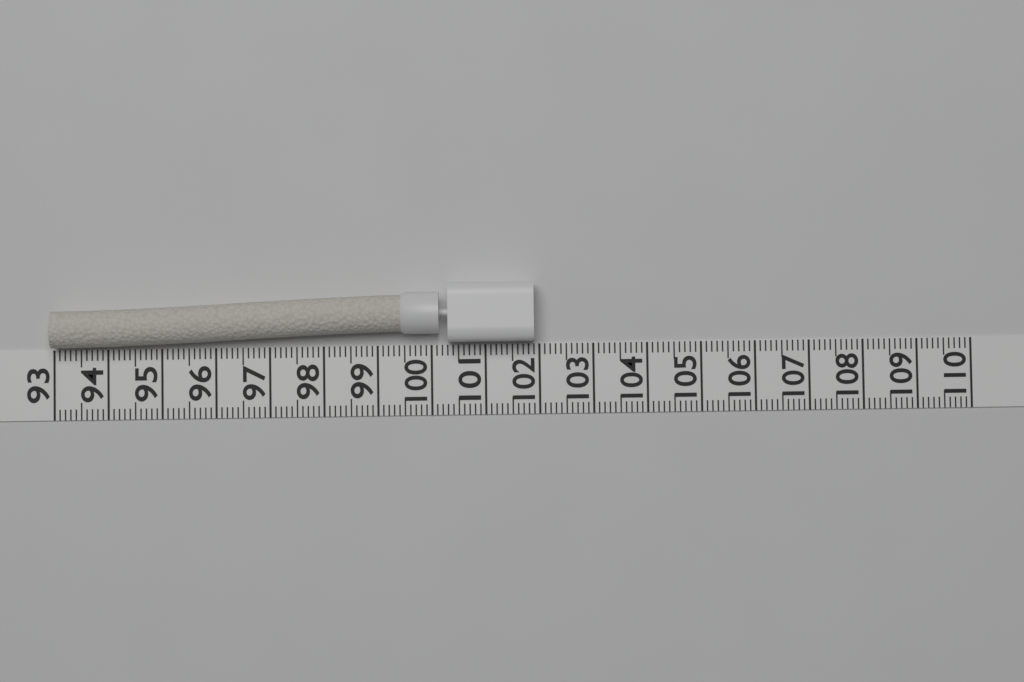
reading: 101.9 (no unit)
